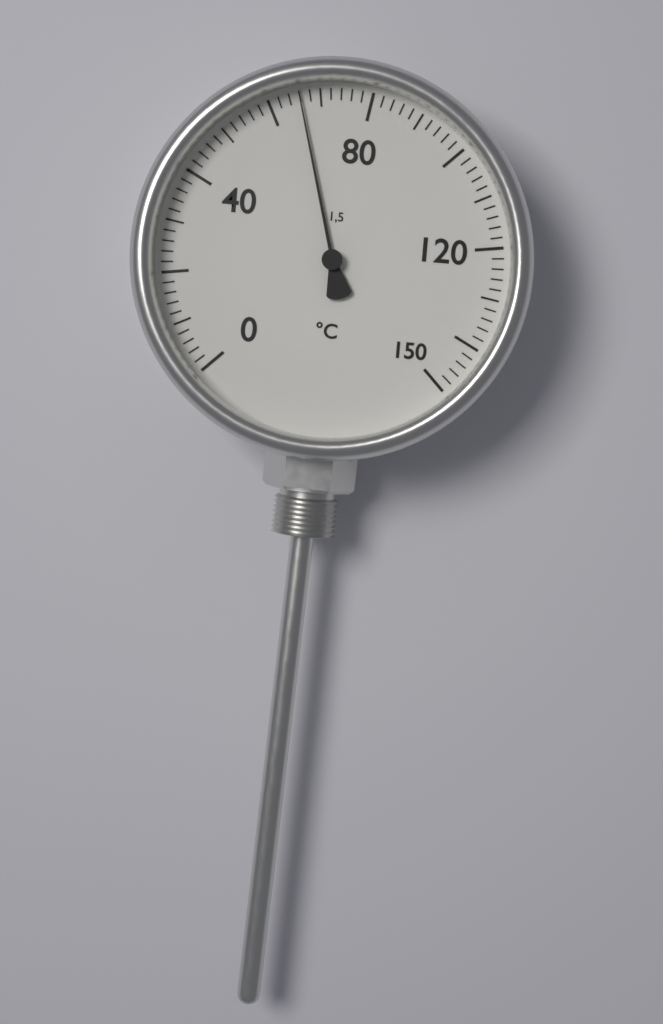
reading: 66 °C
